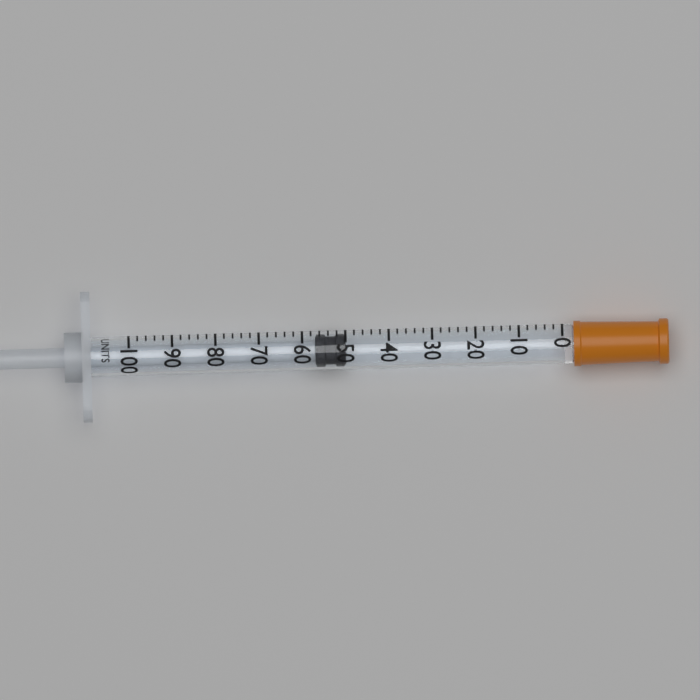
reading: 50 units
